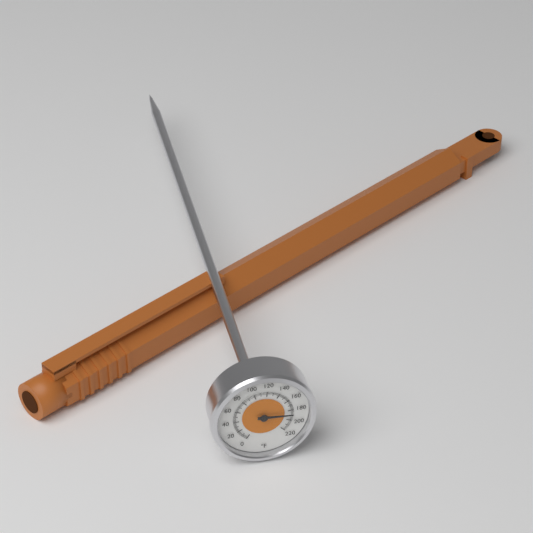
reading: 188 °F
